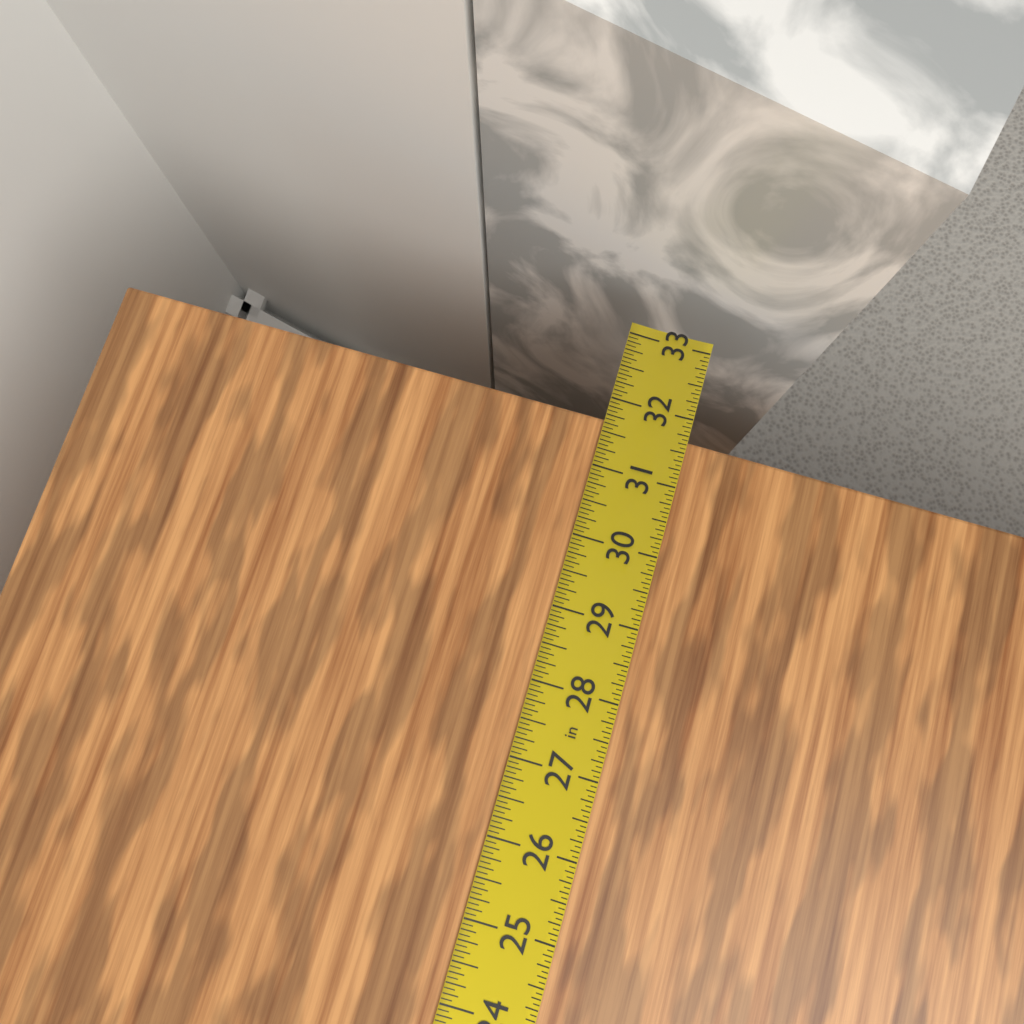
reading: 31.6875 in
